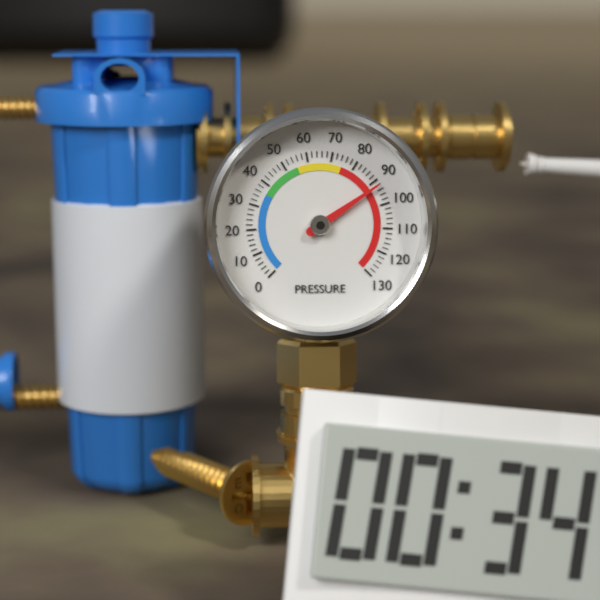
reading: 92 (no unit)
